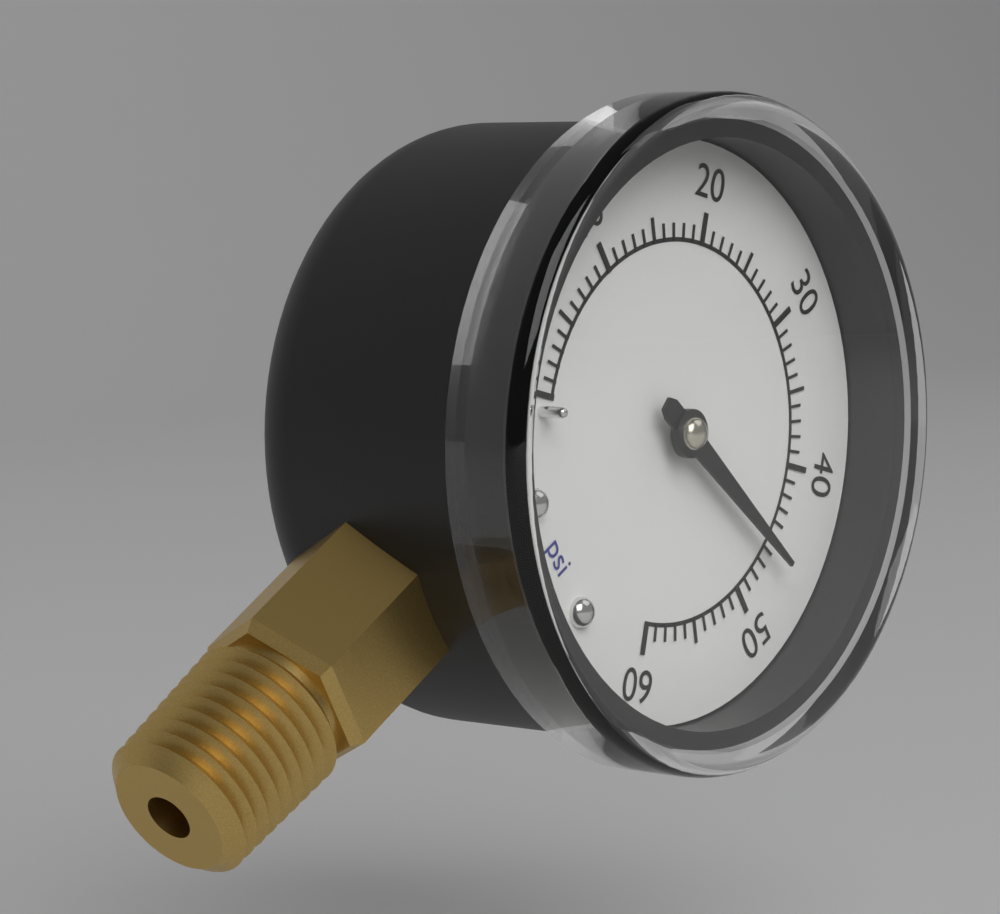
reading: 46 psi
